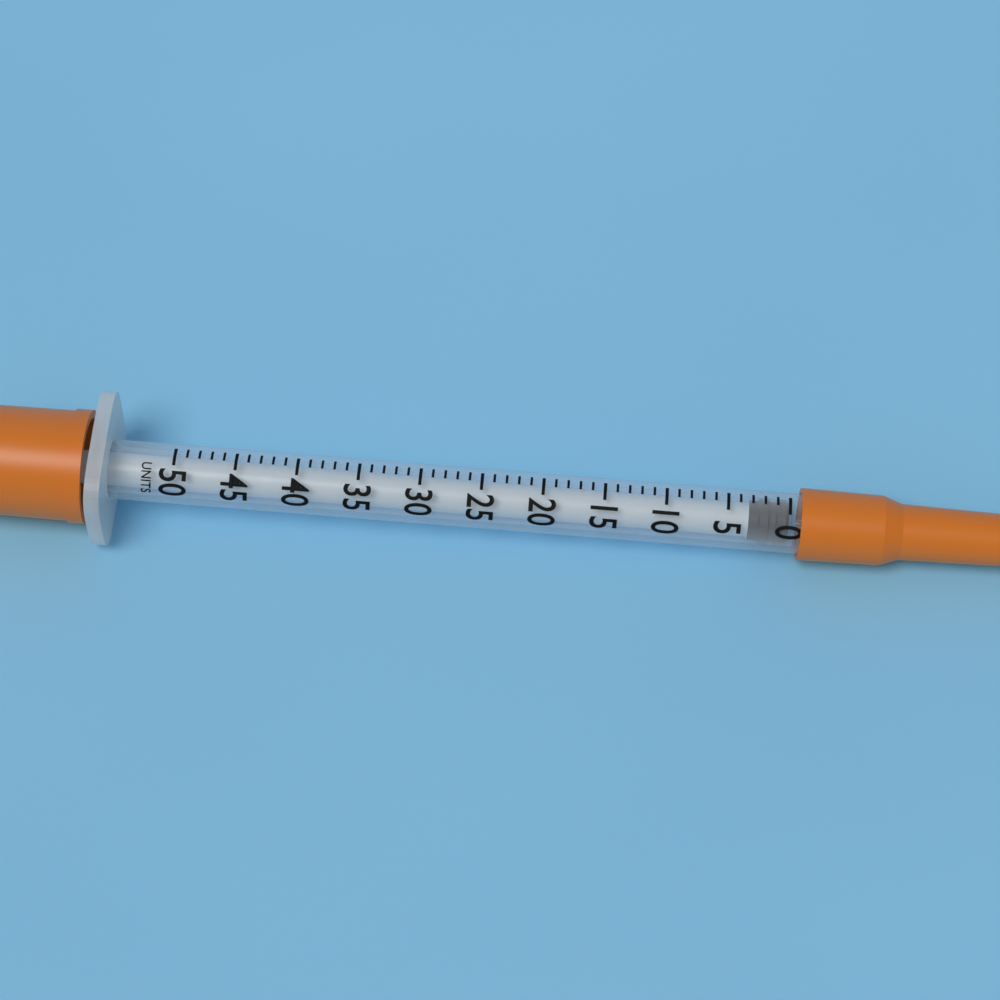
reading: 0 units
